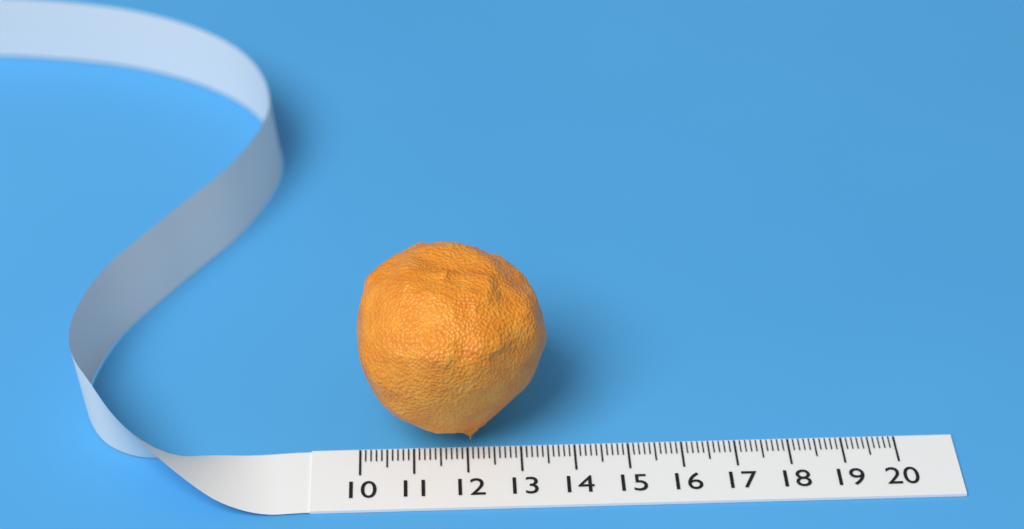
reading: 13.5 (no unit)
